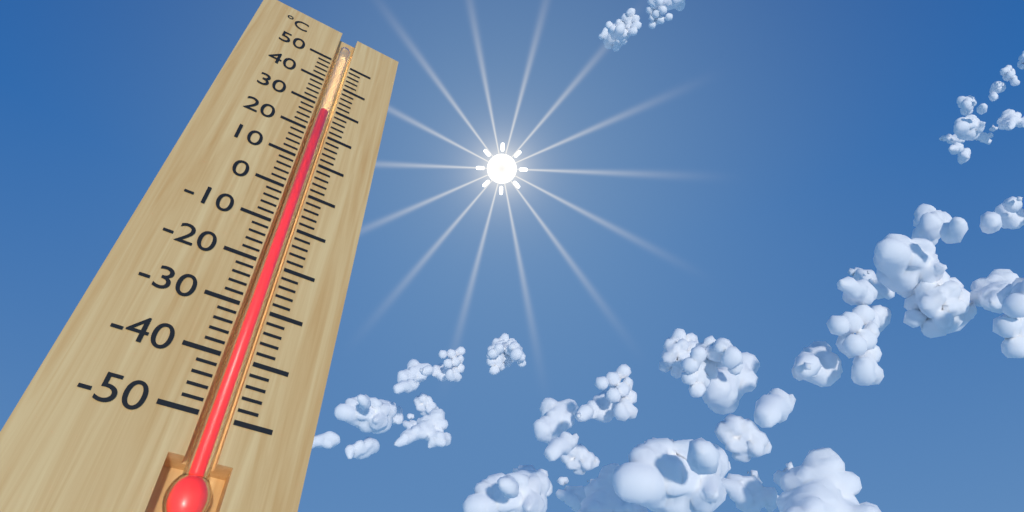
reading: 28 °C
